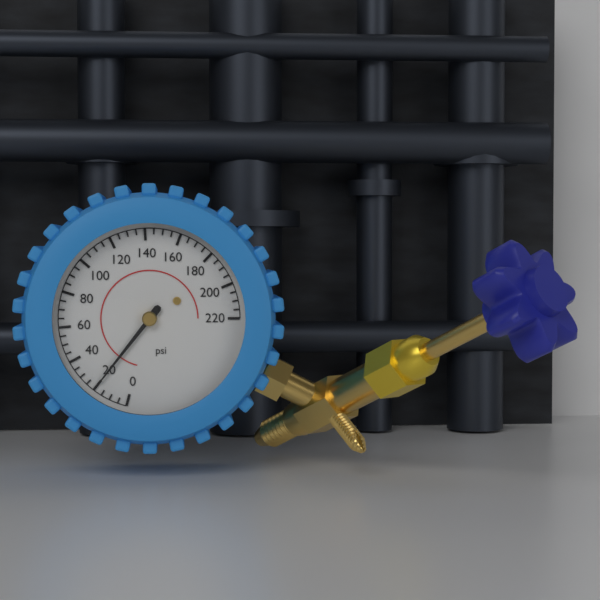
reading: 20 psi
